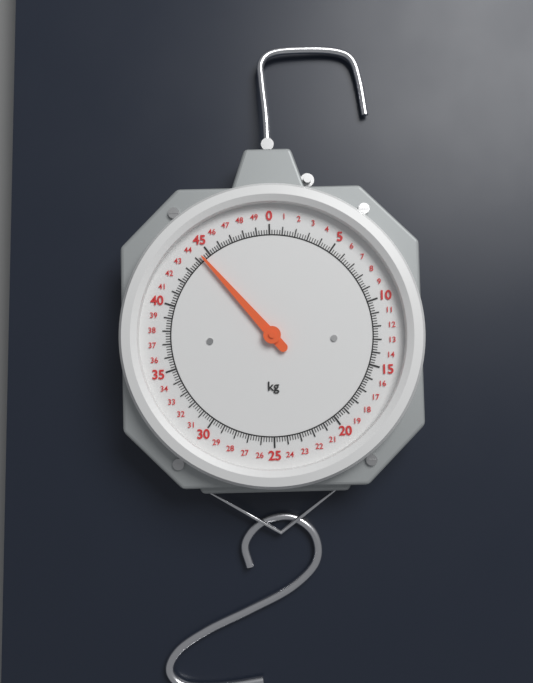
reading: 44.4 kg
